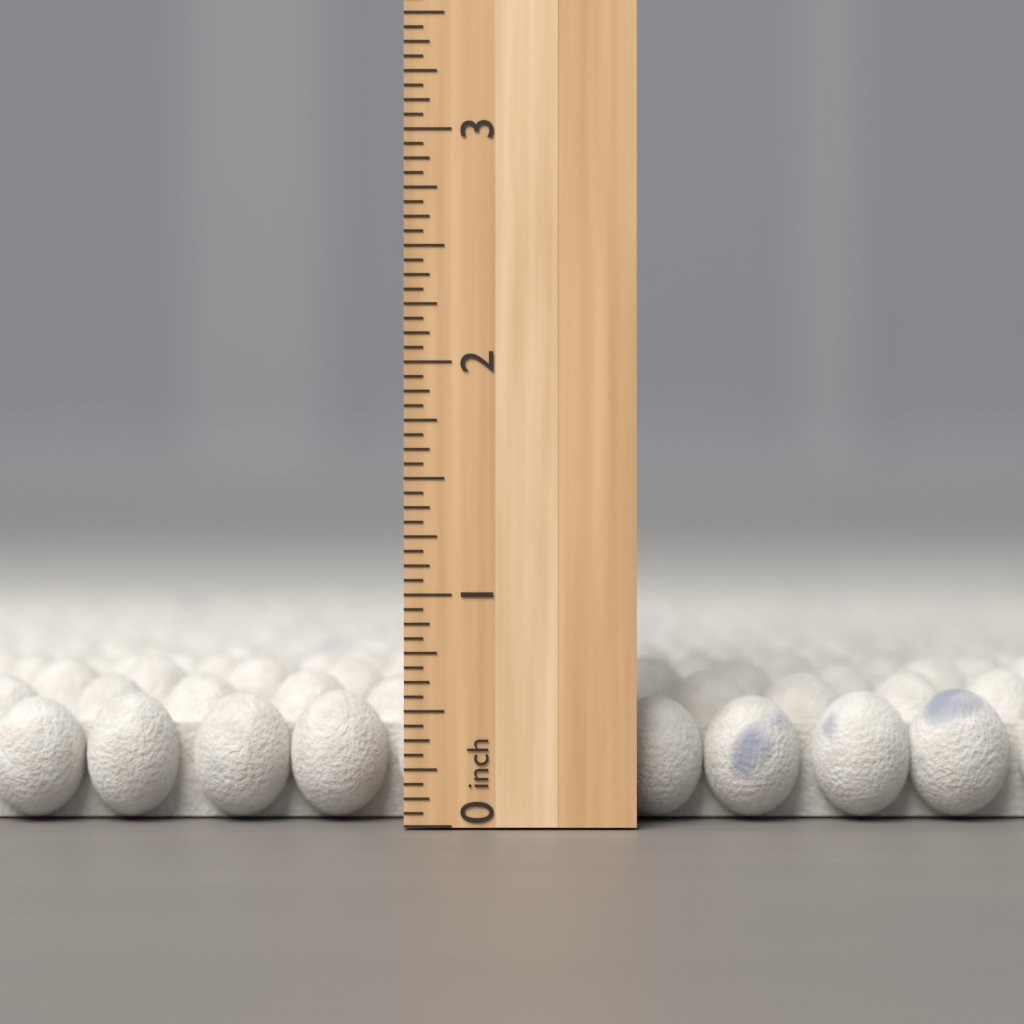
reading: 0.6900 inch
